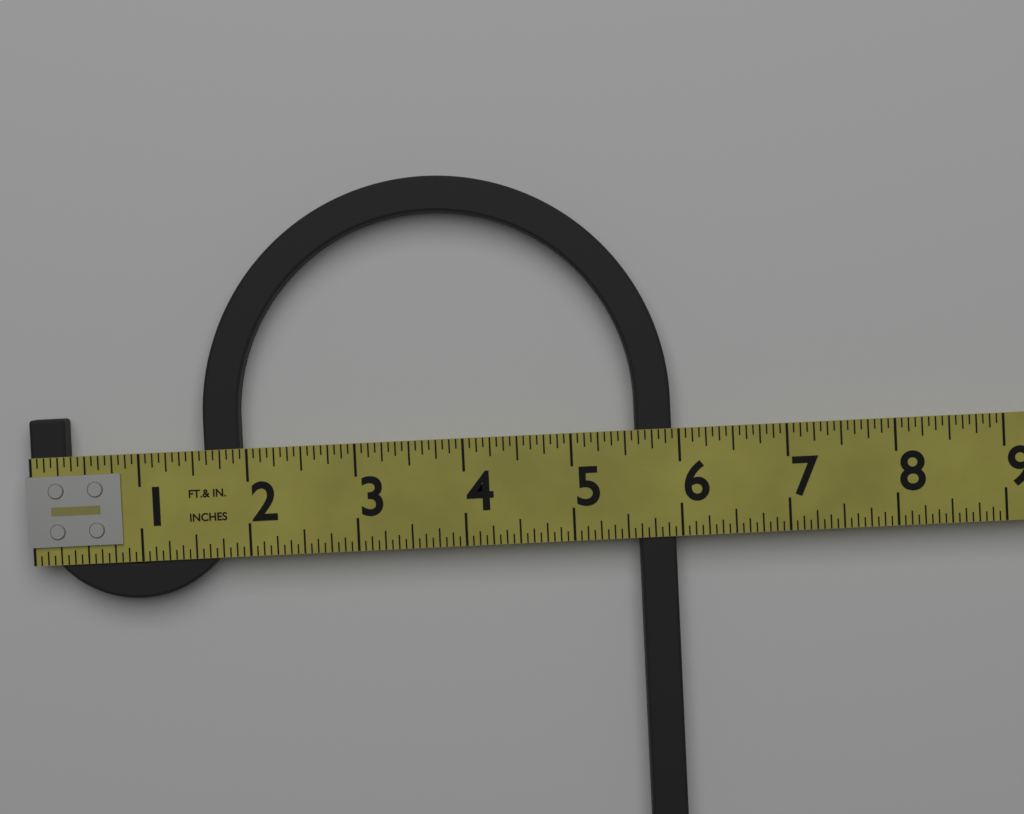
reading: 5.9375 in
